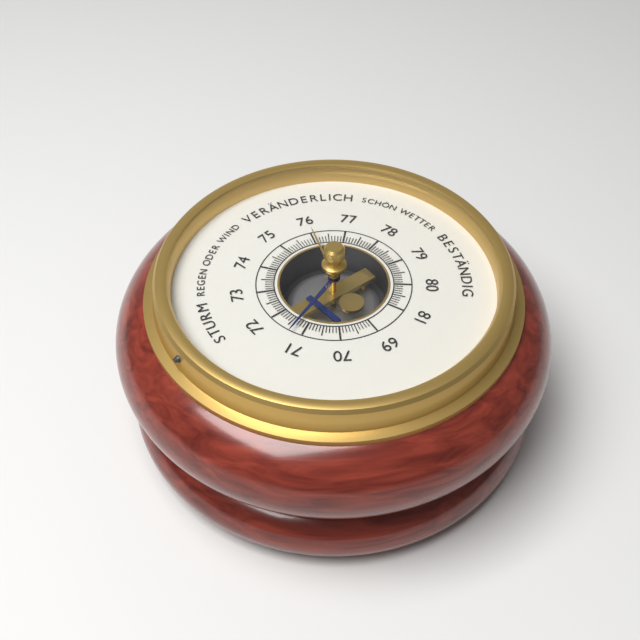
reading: 71.3 (no unit)
